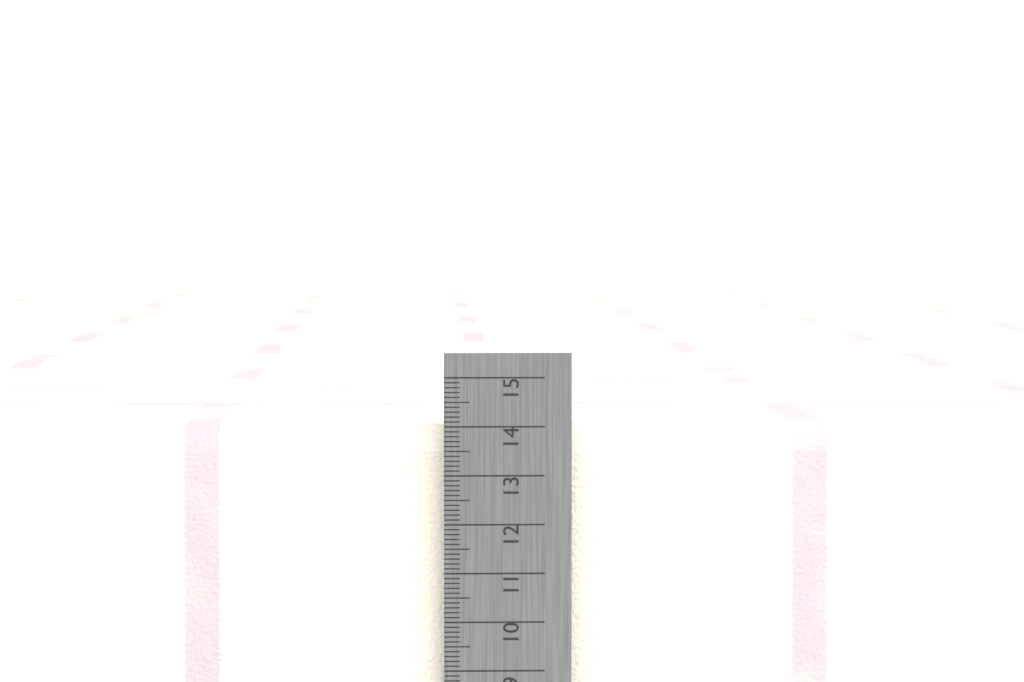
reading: 14.0 cm
